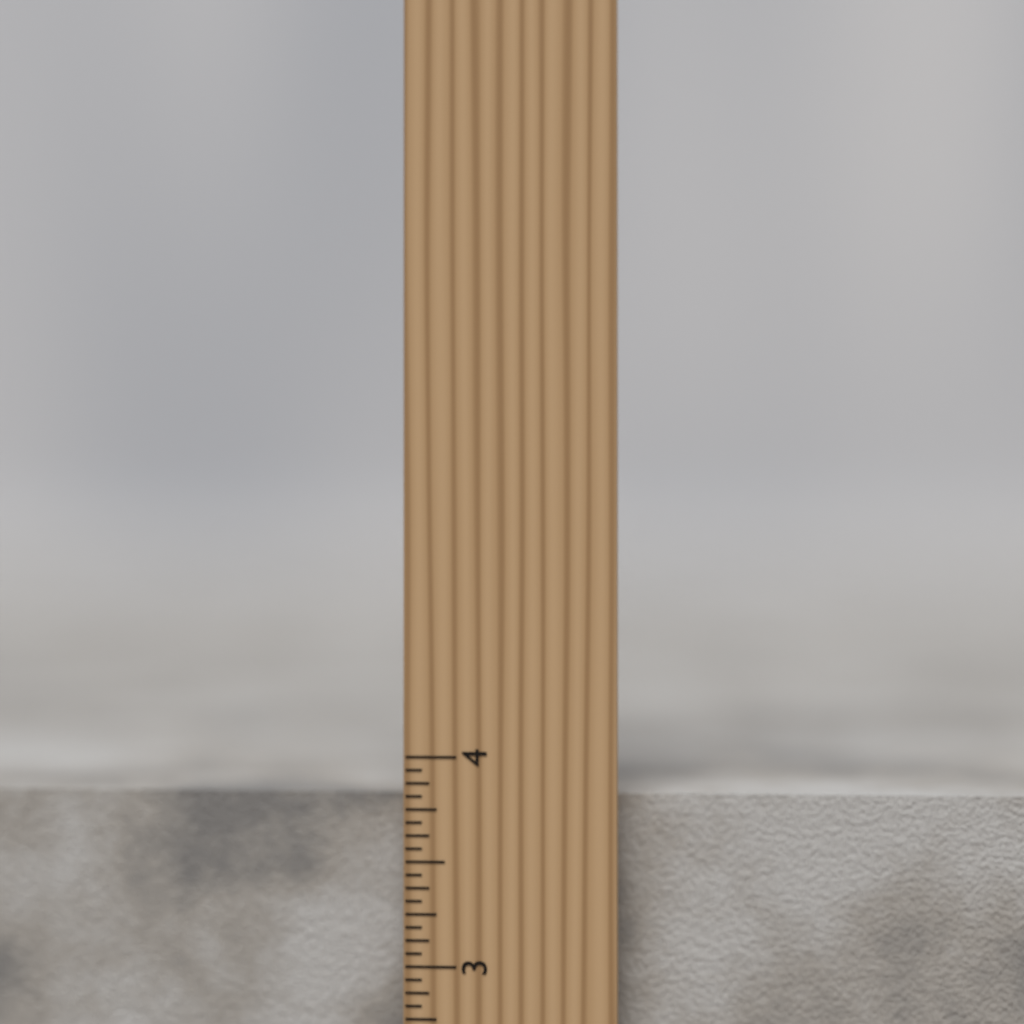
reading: 3.8125 inch
